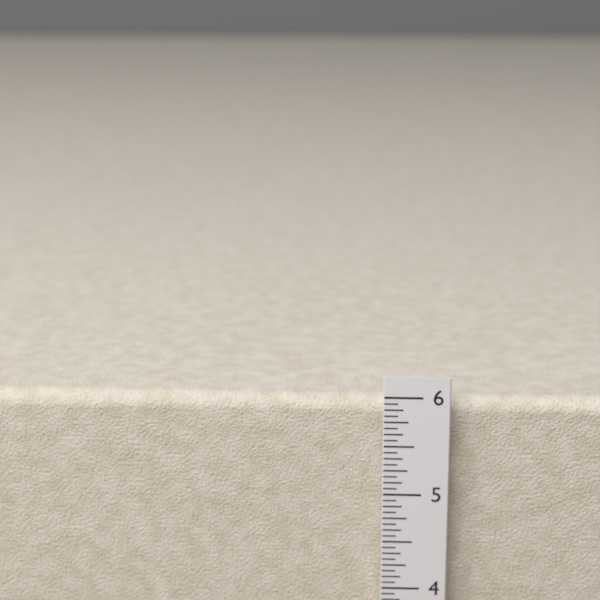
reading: 5.9375 in
